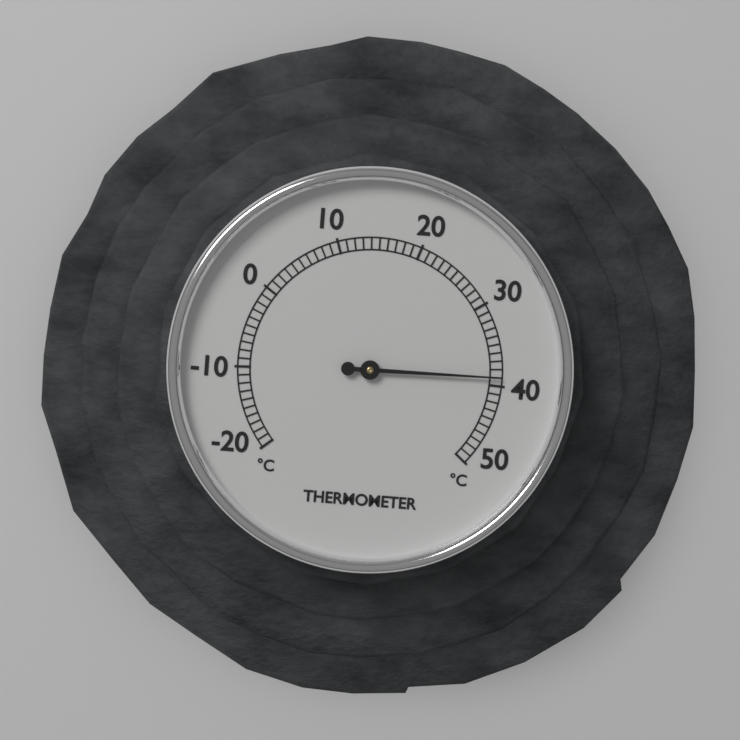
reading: 39 °C
